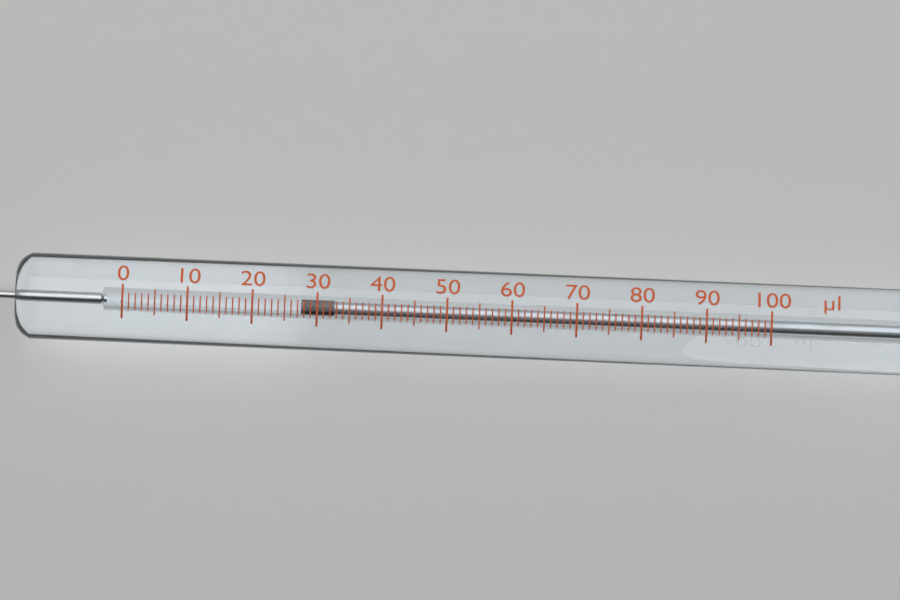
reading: 28 µl
